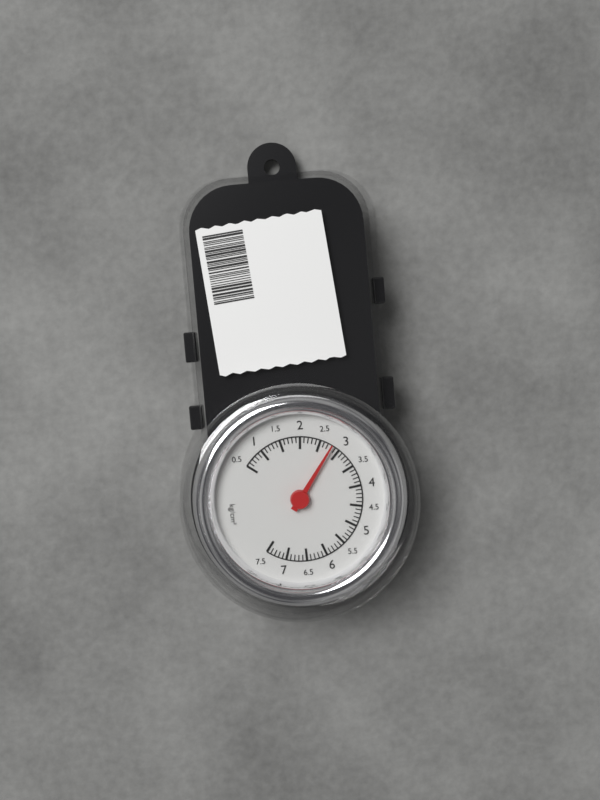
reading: 2.8 kg/cm²
